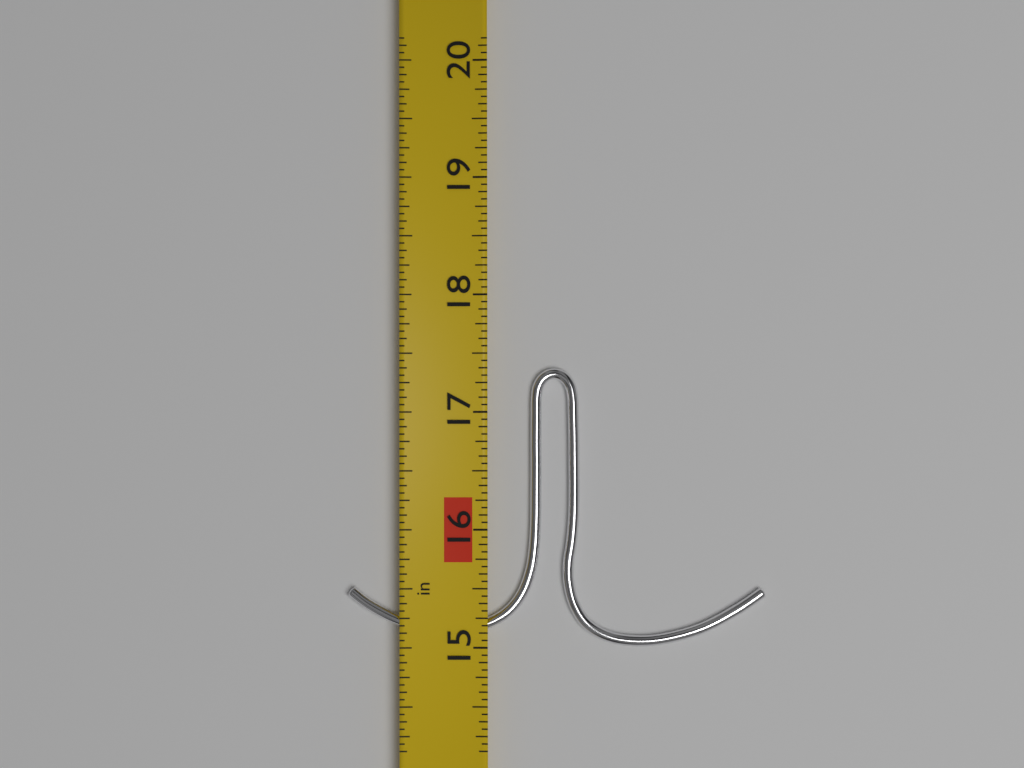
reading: 17.3750 in
